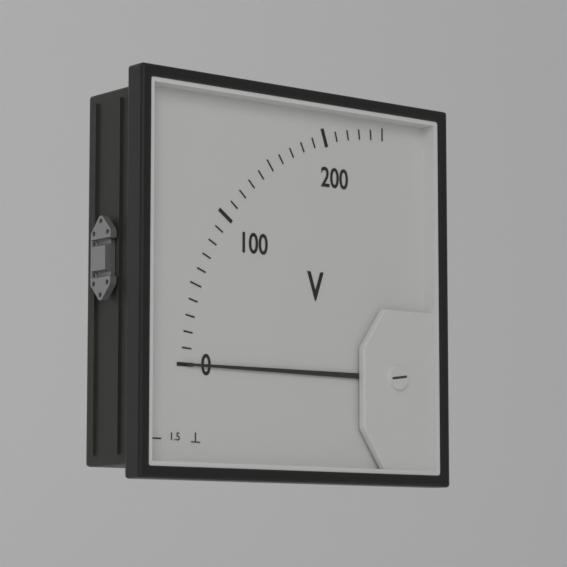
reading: 0 V
